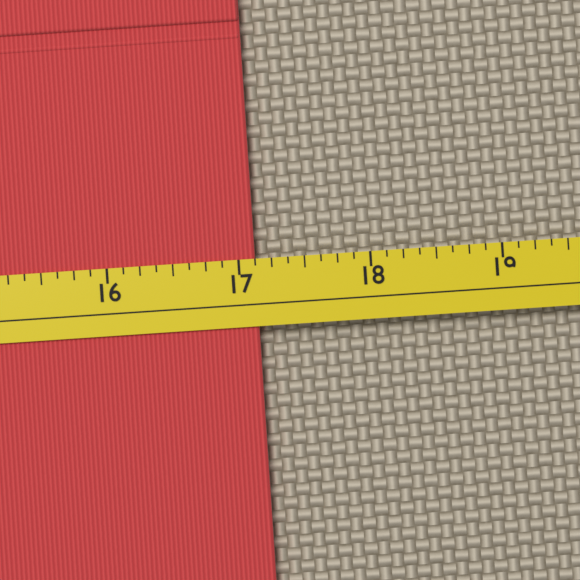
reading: 17.125 (no unit)
